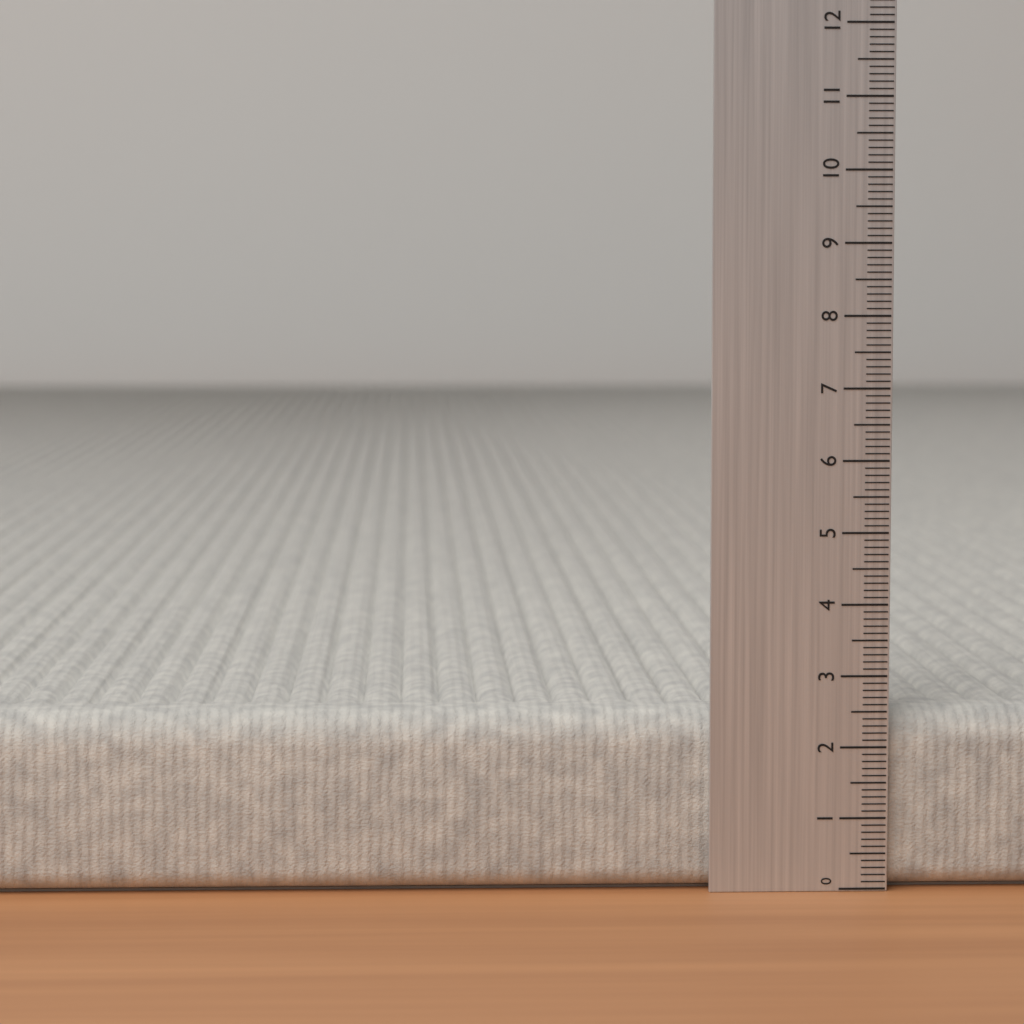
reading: 2.5 (no unit)
